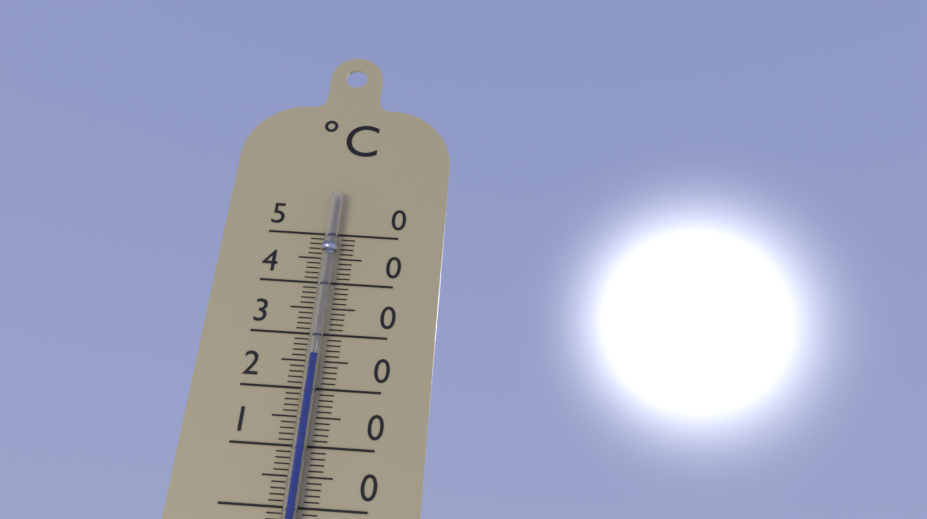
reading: 26 °C
